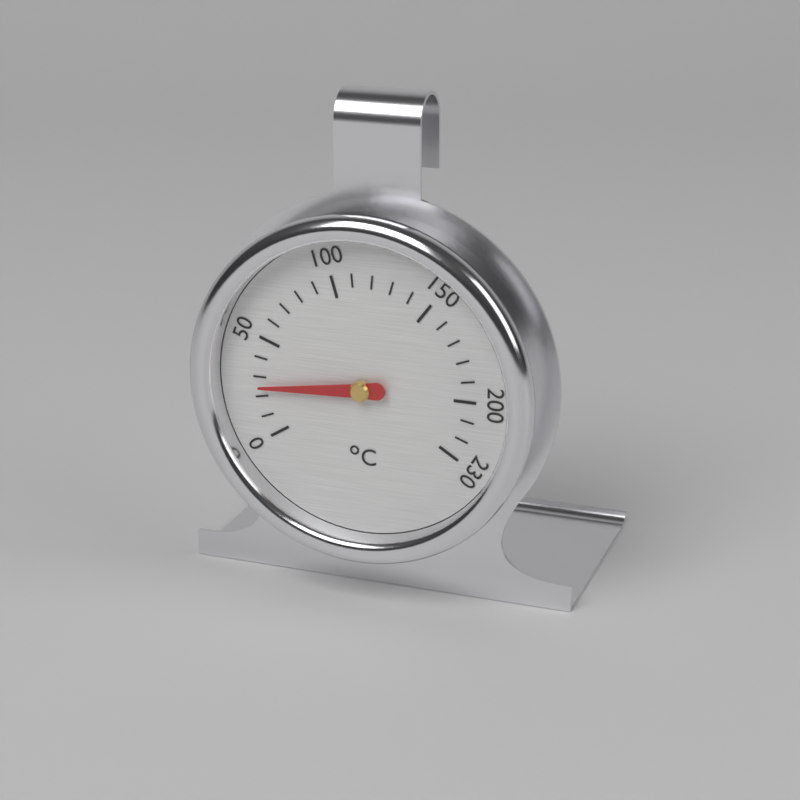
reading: 25 °C
